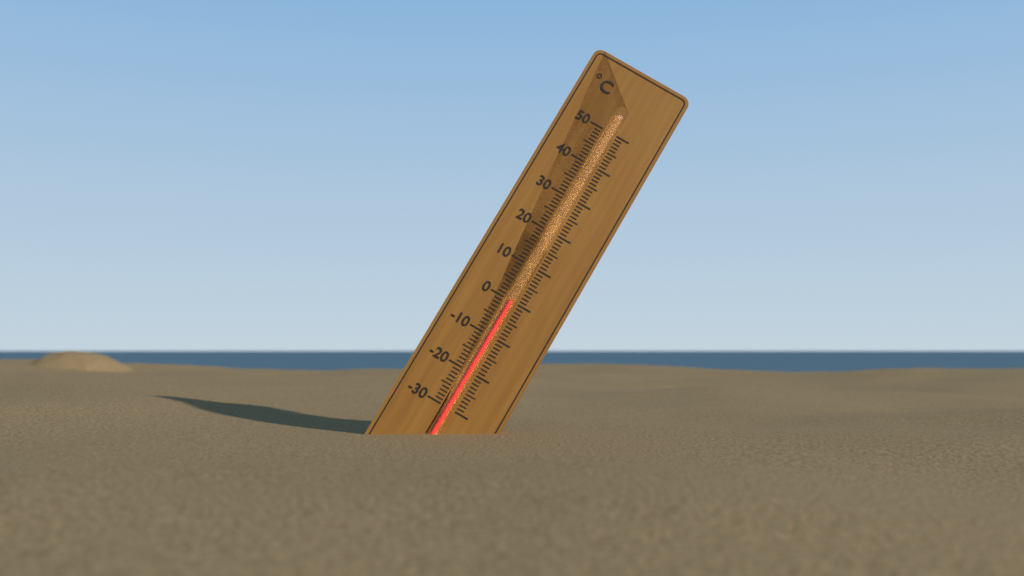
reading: 0 °C
